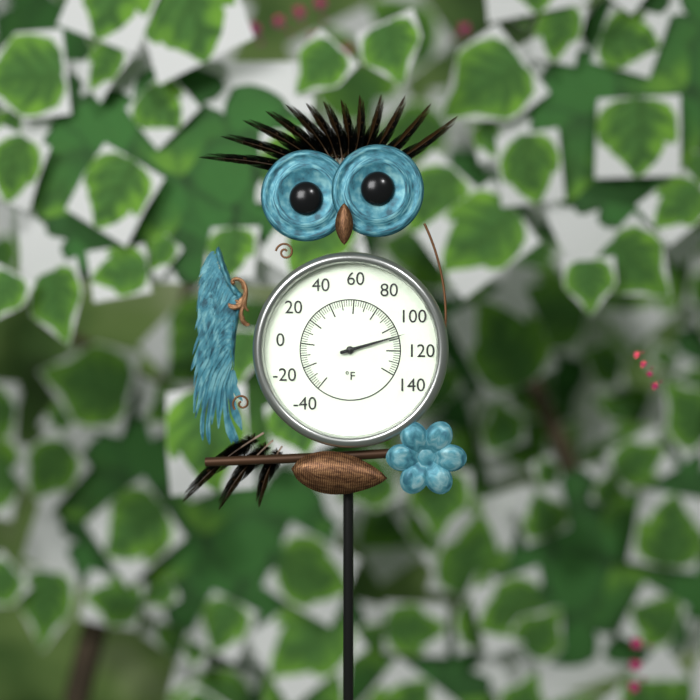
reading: 108 °F
